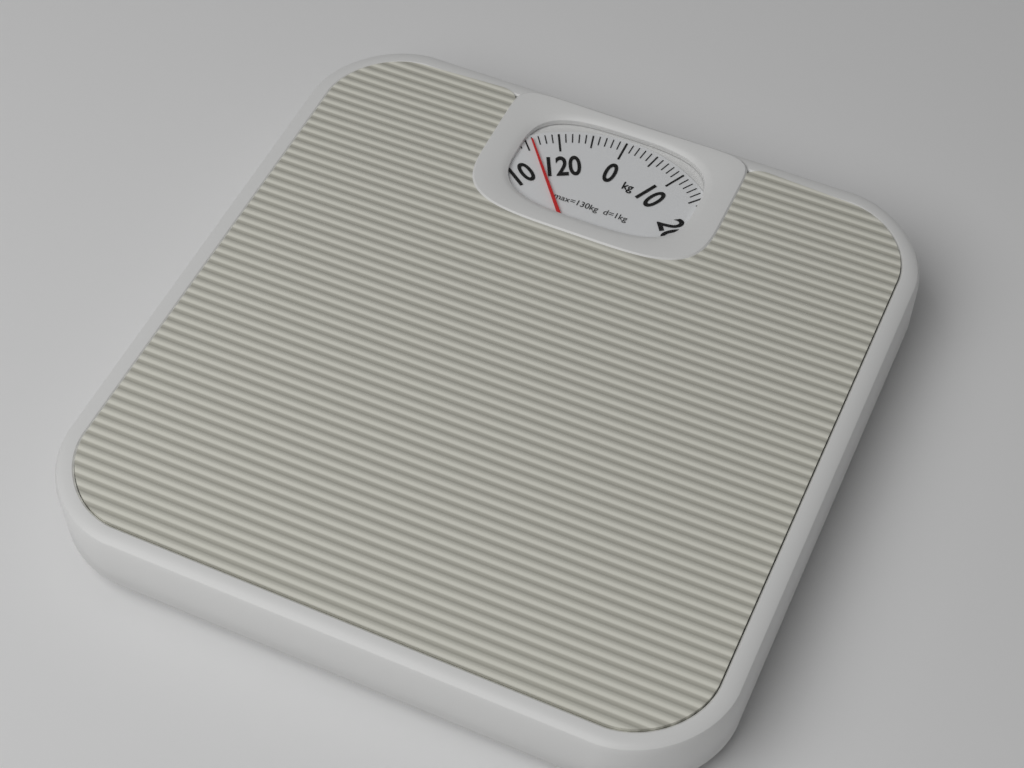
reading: 116 kg
